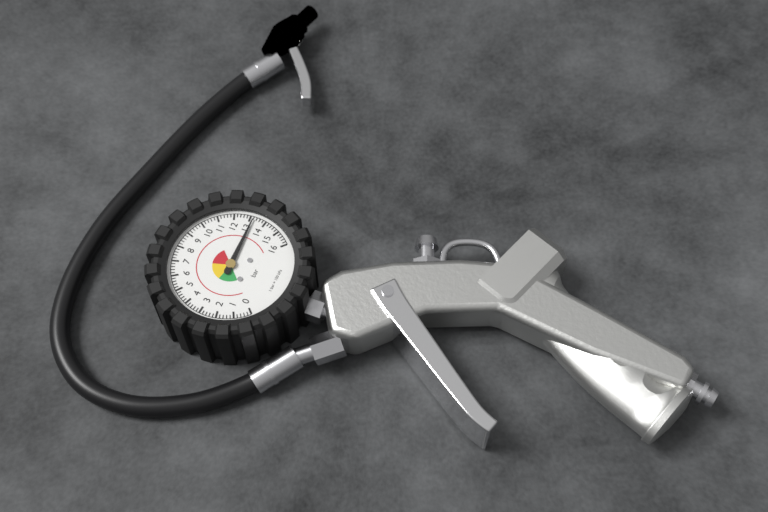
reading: 13.2 bar
